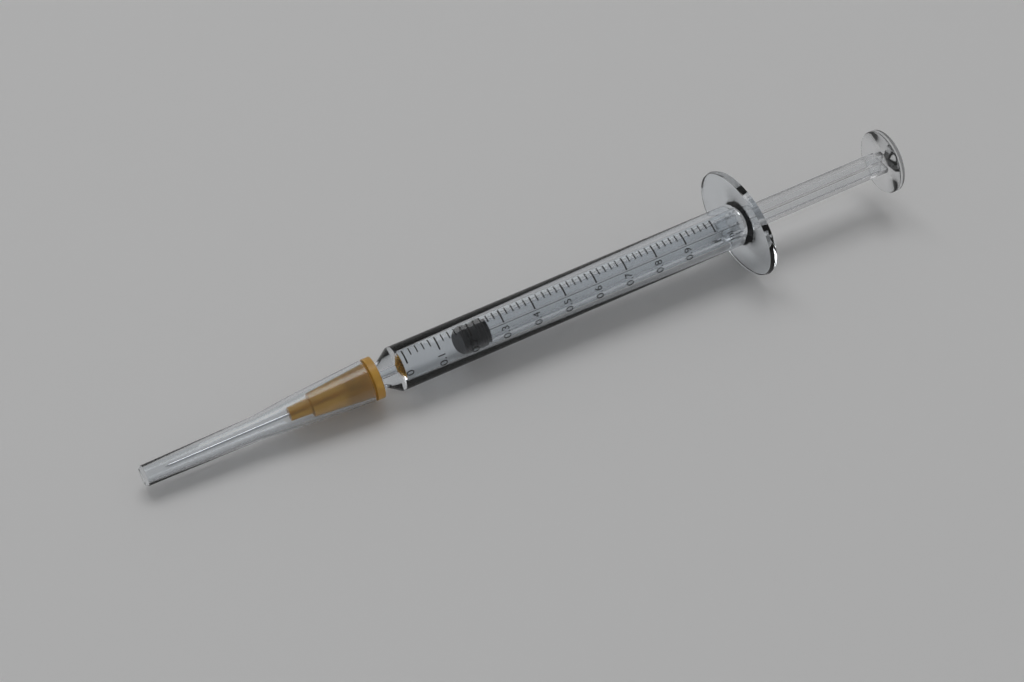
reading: 0.18 ml
